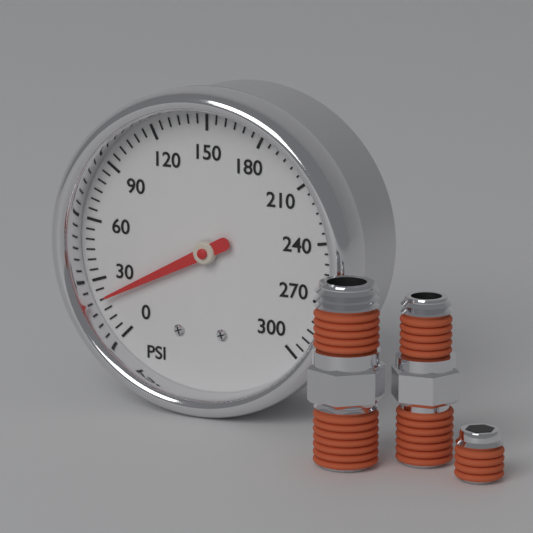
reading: 20 psi
